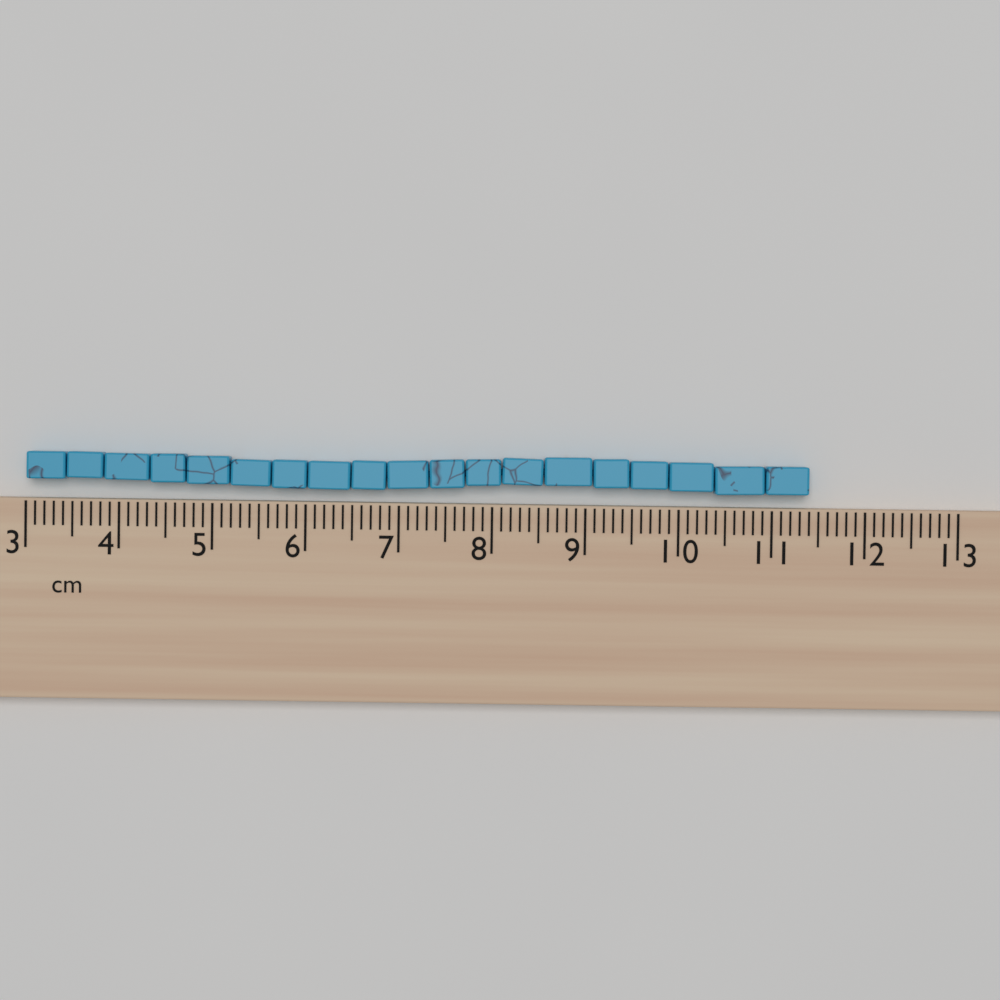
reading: 11.4 cm
